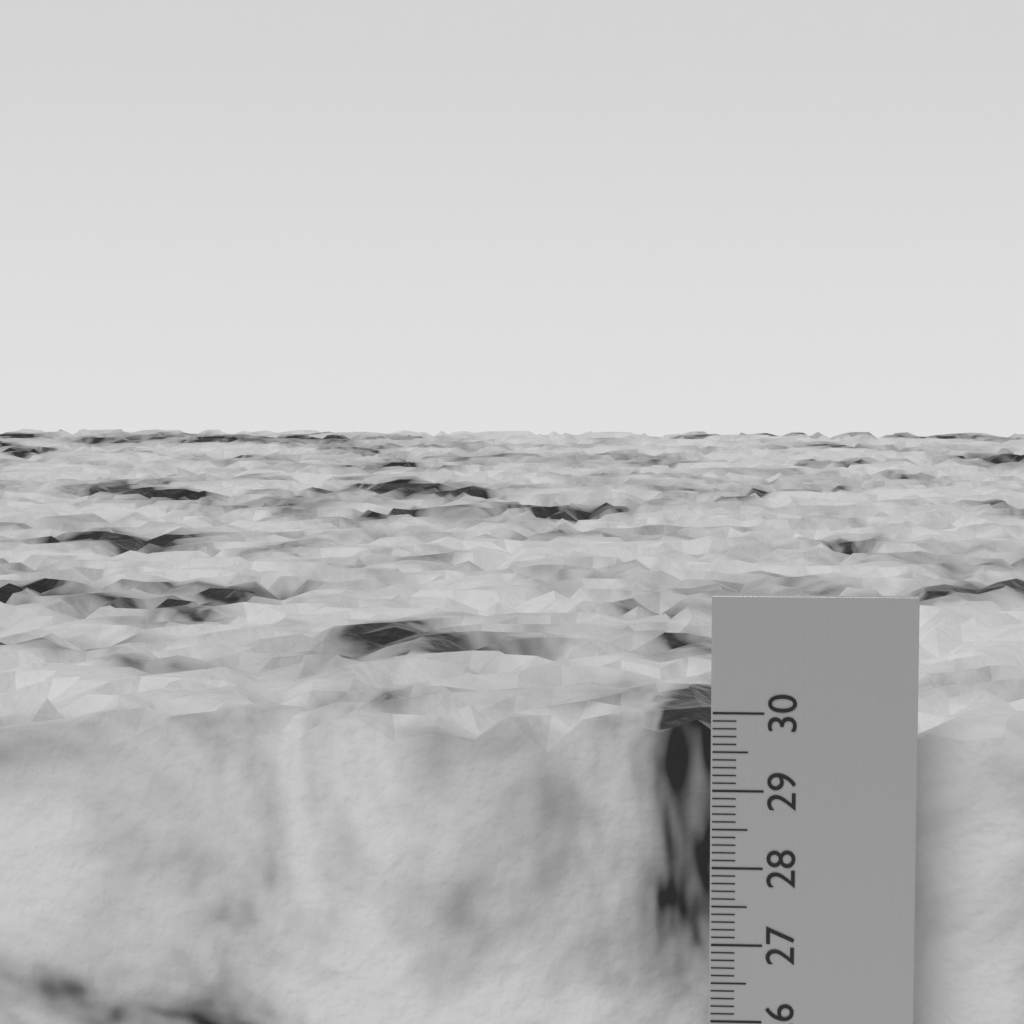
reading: 29.7 cm
